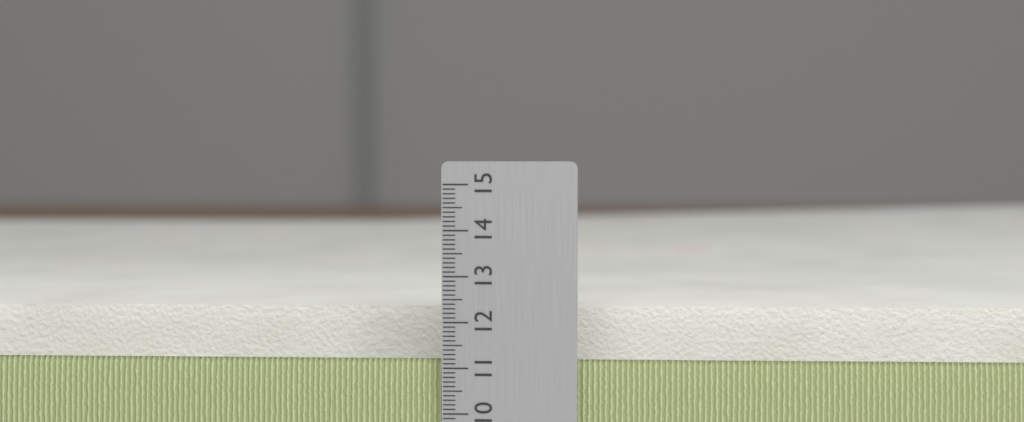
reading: 12.0 (no unit)
